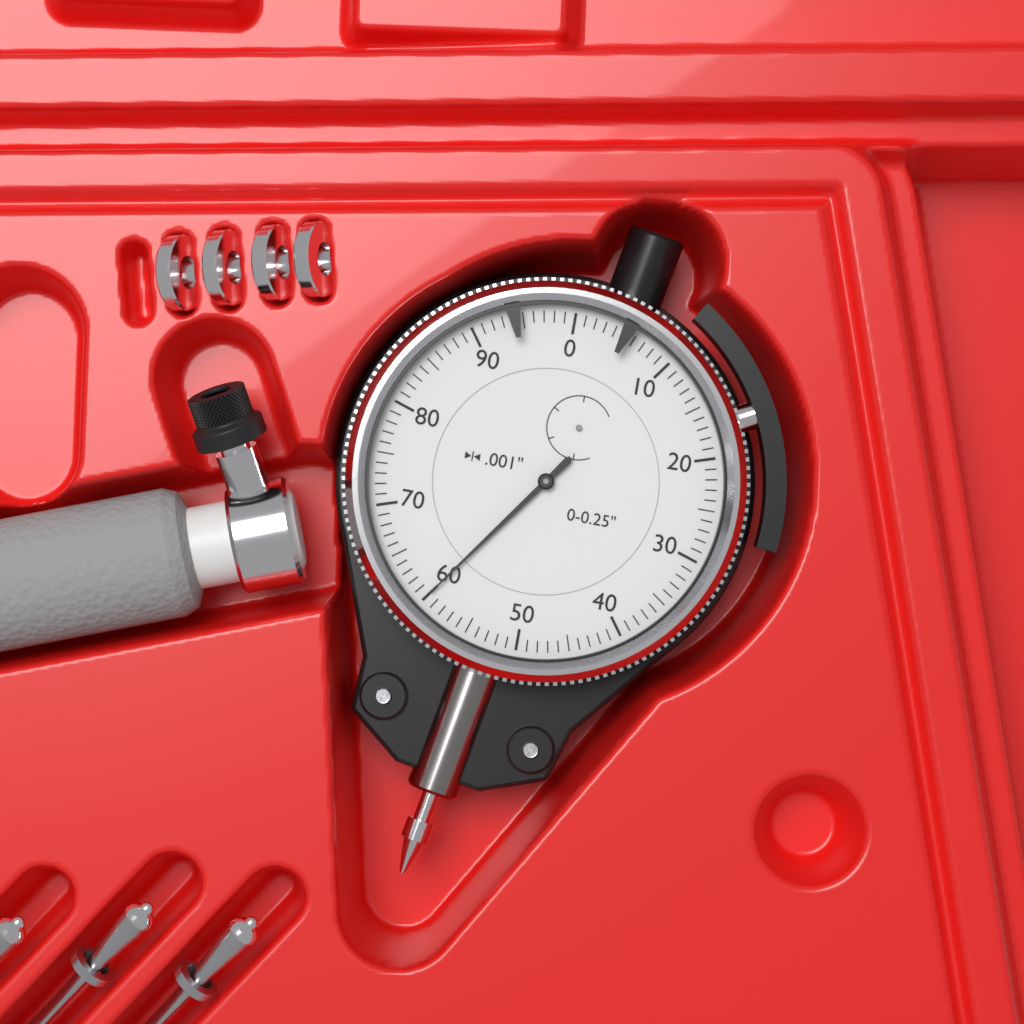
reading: 0.060 in
